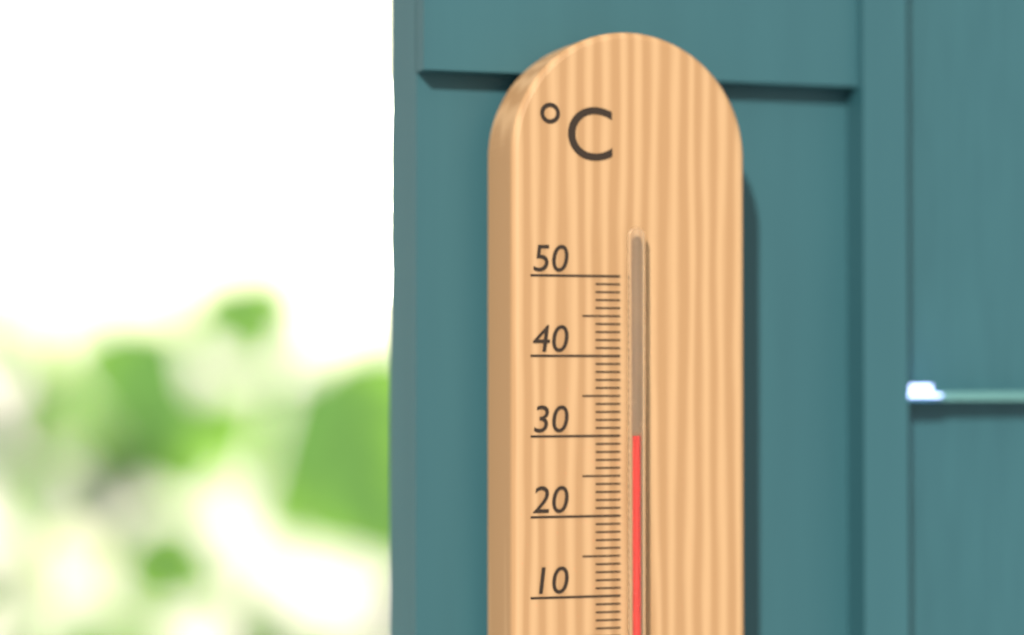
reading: 30 °C
